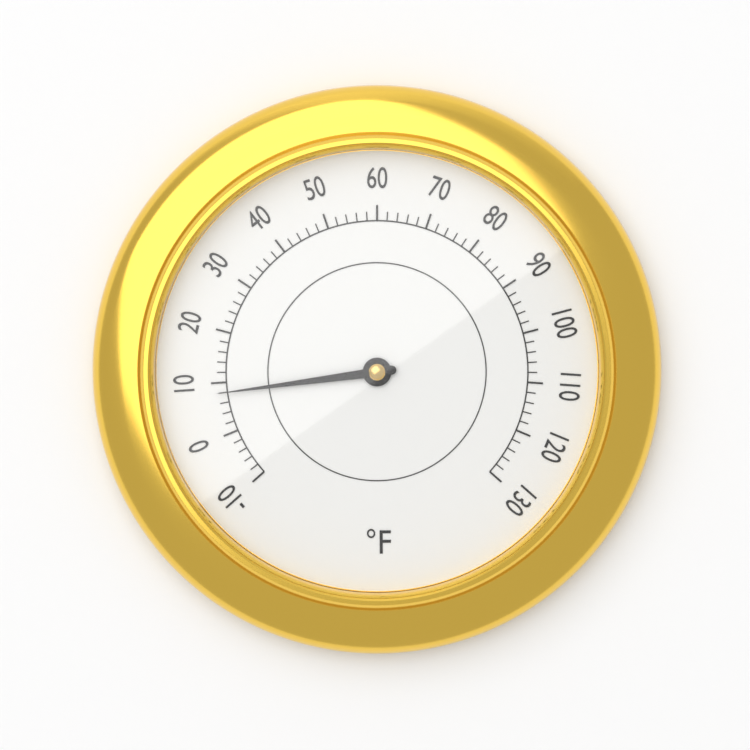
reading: 8 °F
